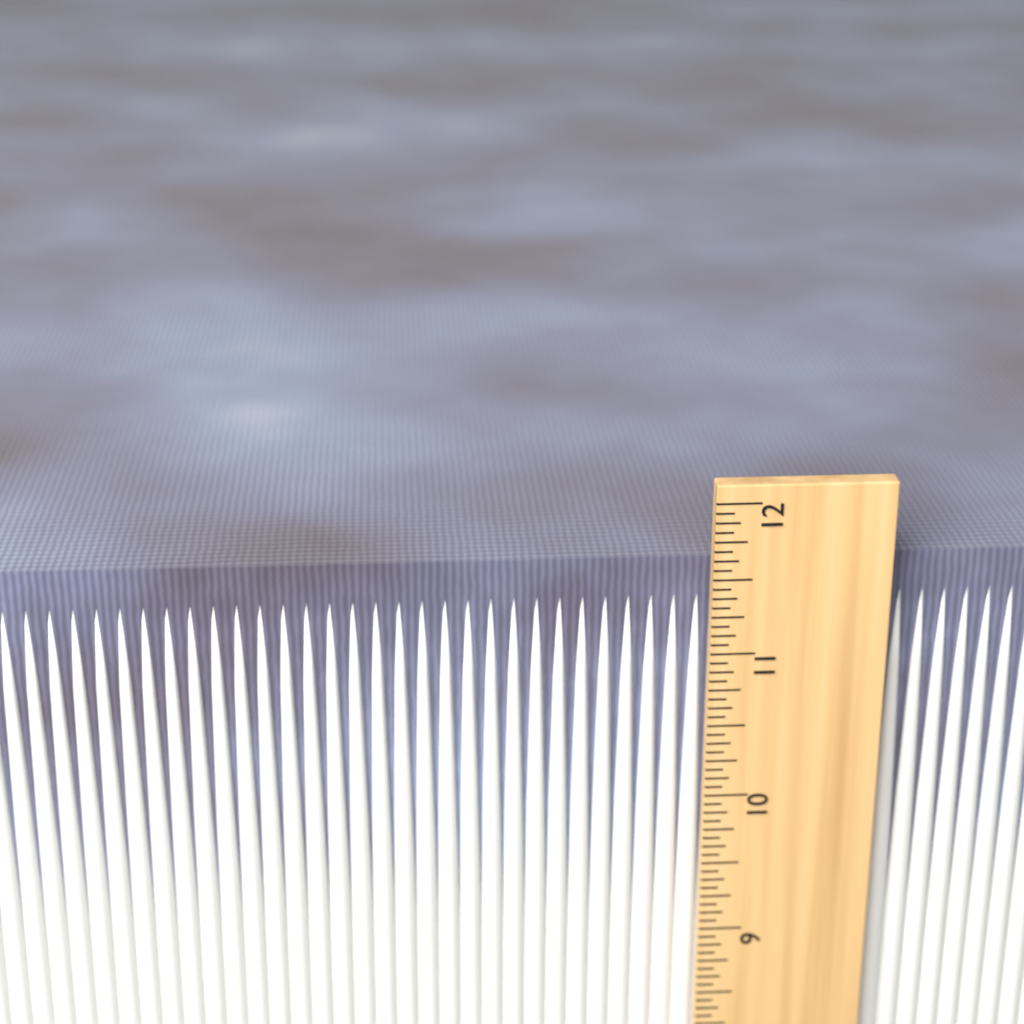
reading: 11.5625 in
